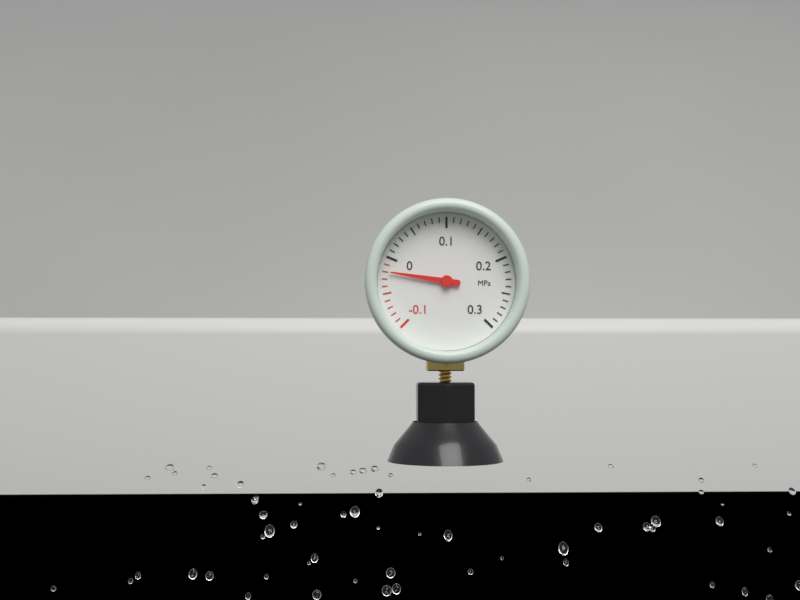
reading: -0.02 MPa
